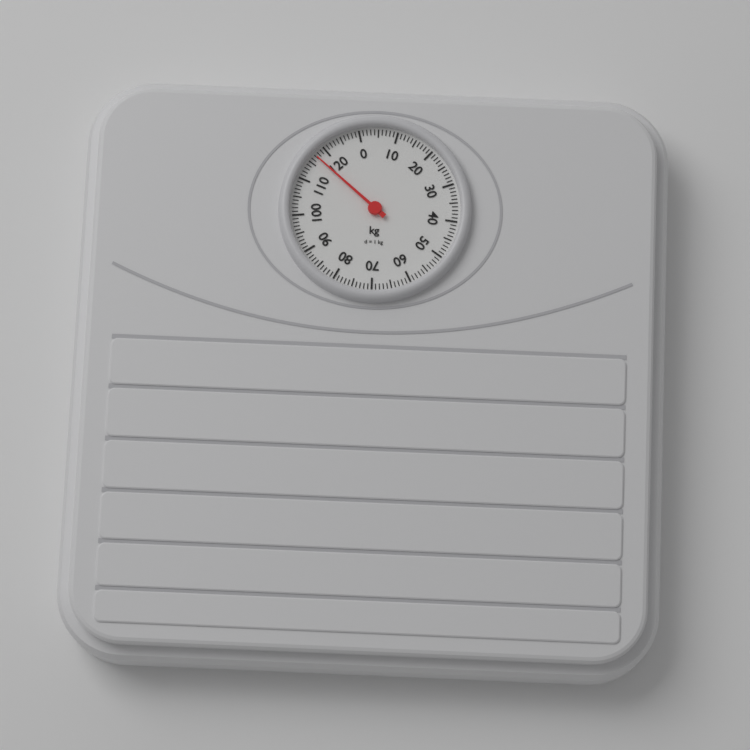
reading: 117 kg
